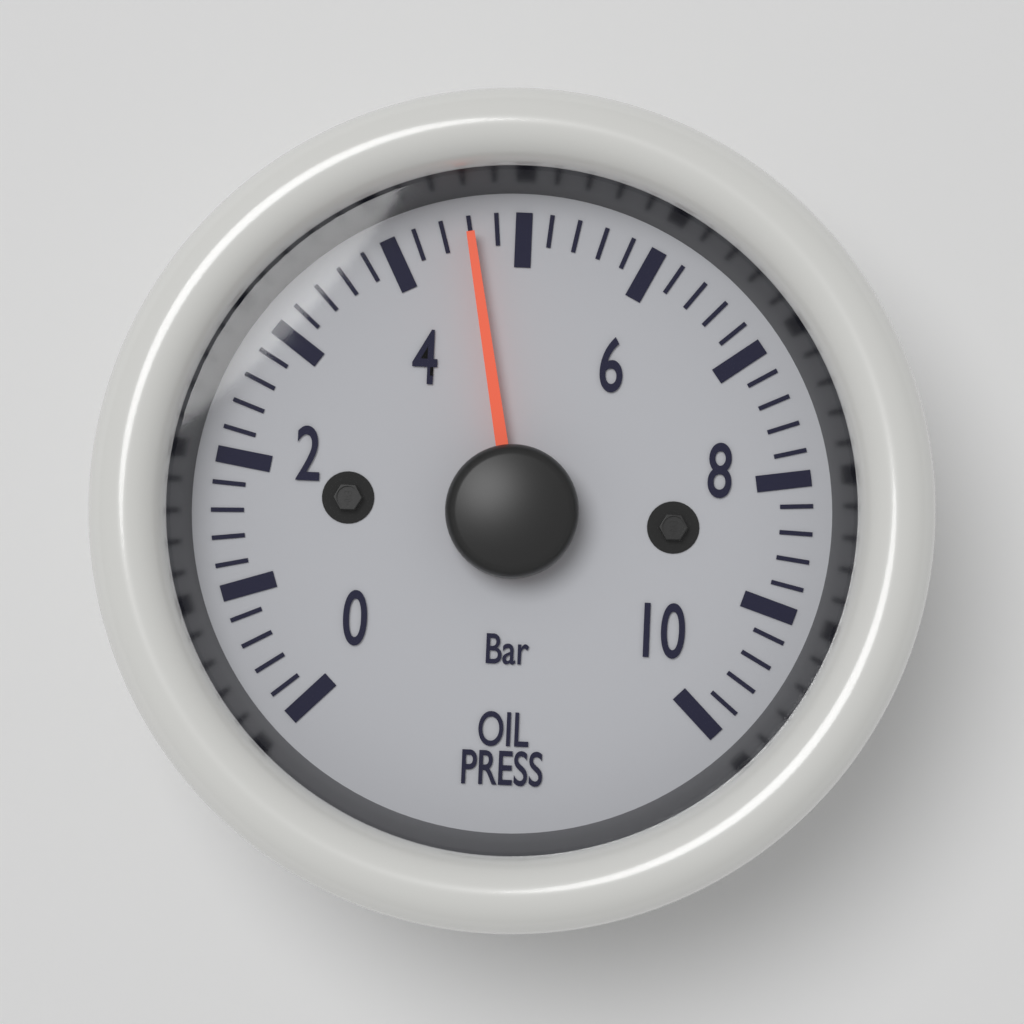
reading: 4.6 bar
